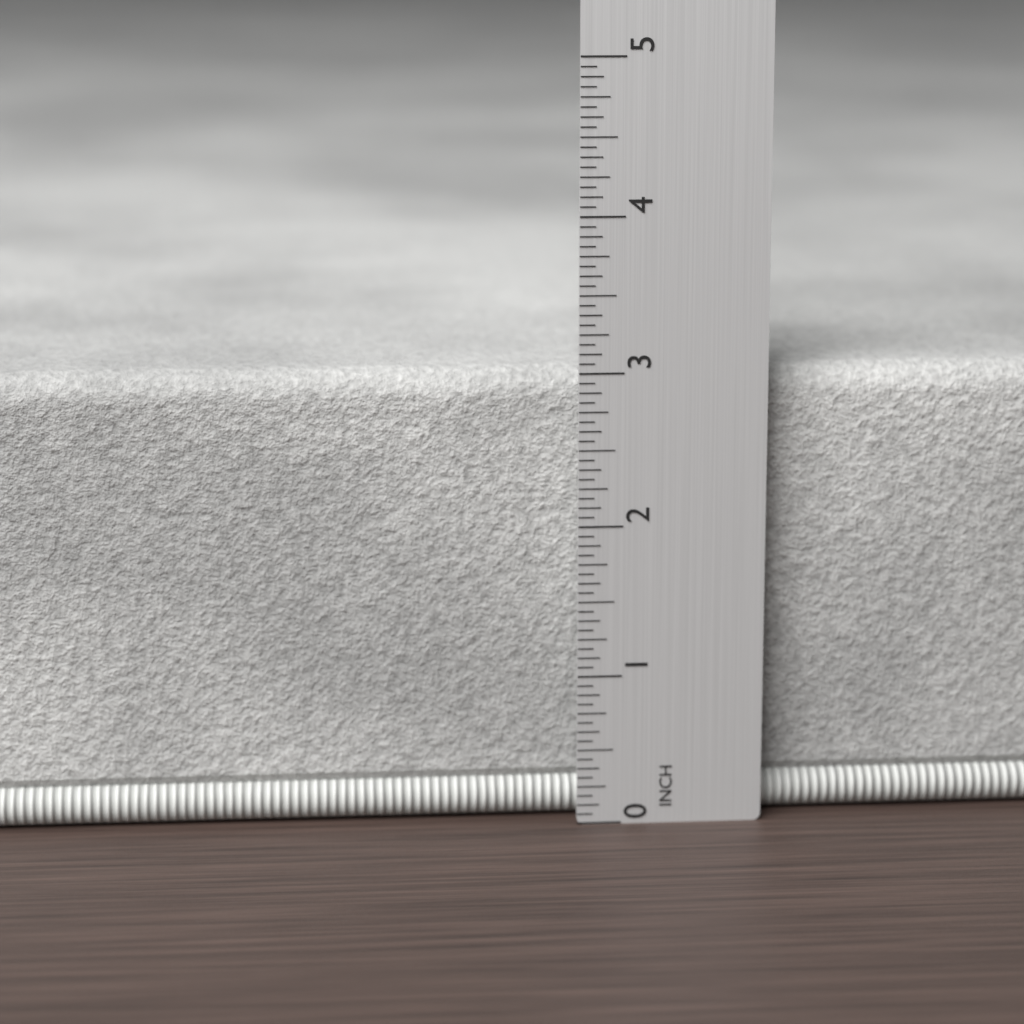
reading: 3.0000 in
